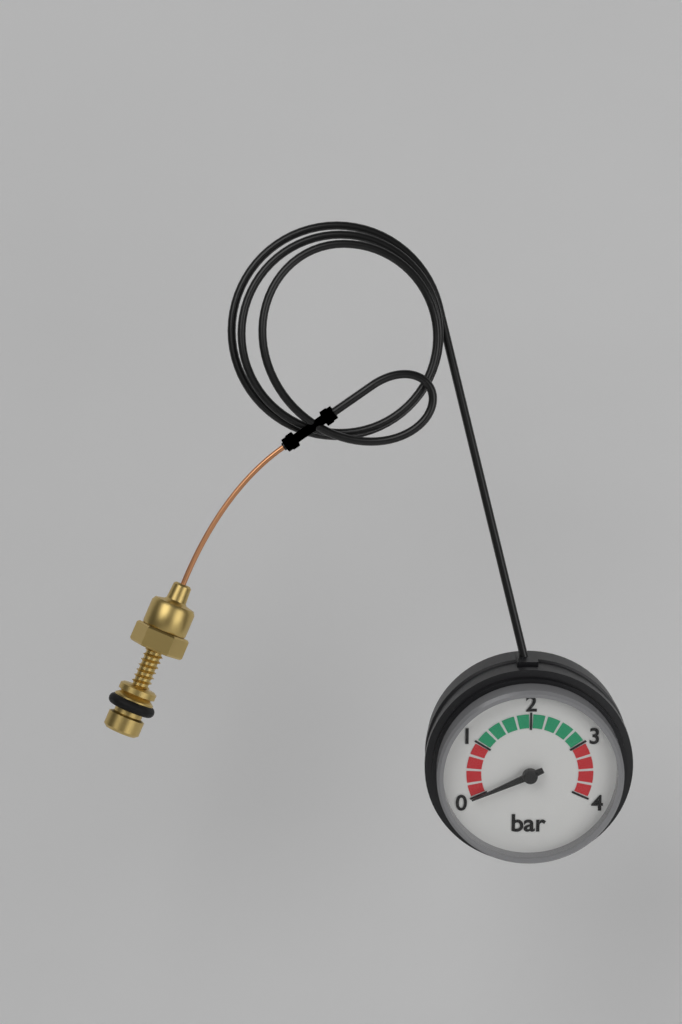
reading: 0.00 bar
